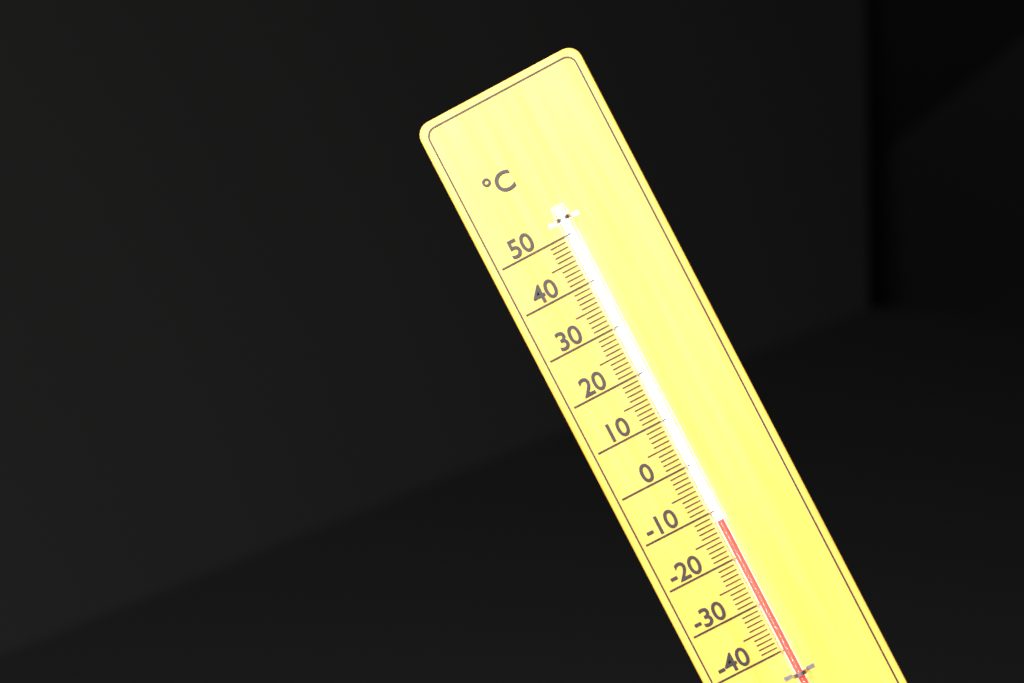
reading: -12 °C
